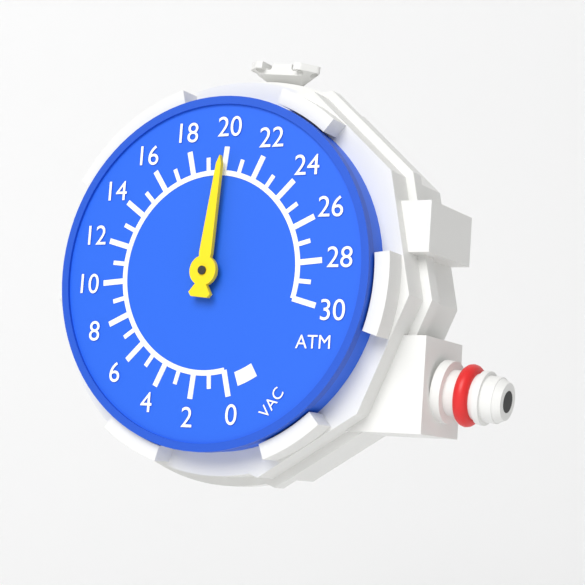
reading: 20 ATM
